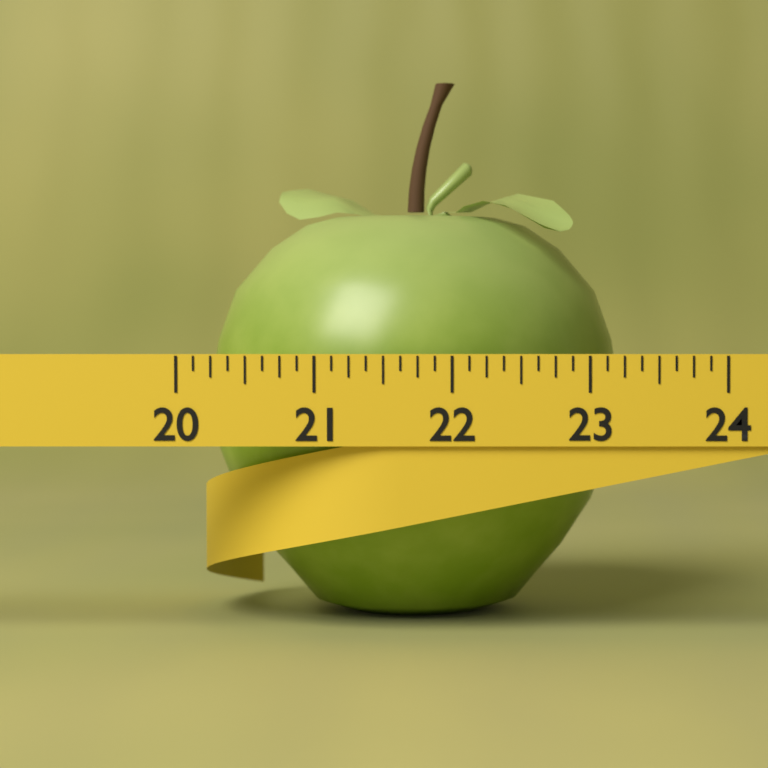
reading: 23.250 (no unit)
